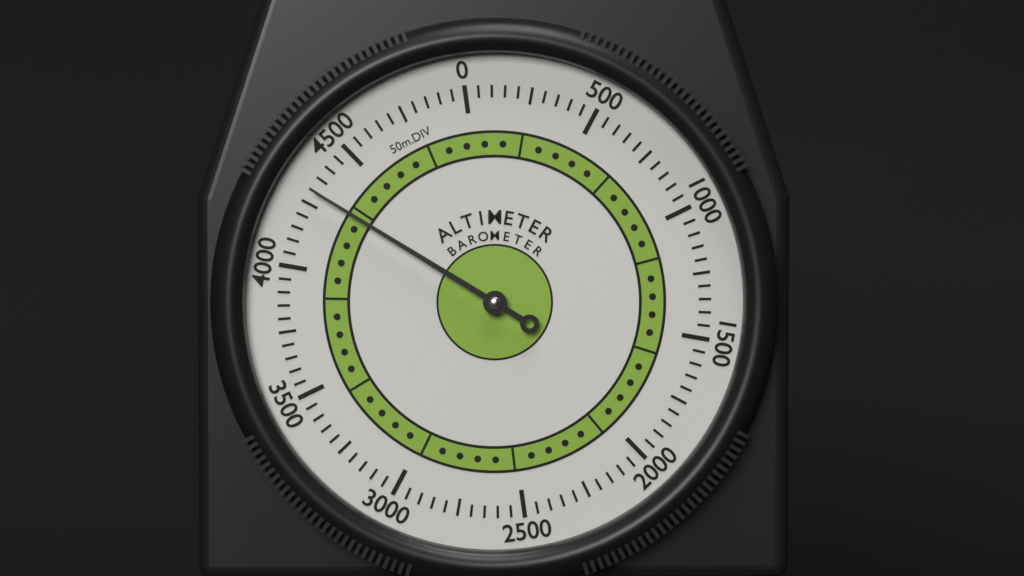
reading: 4300 m
